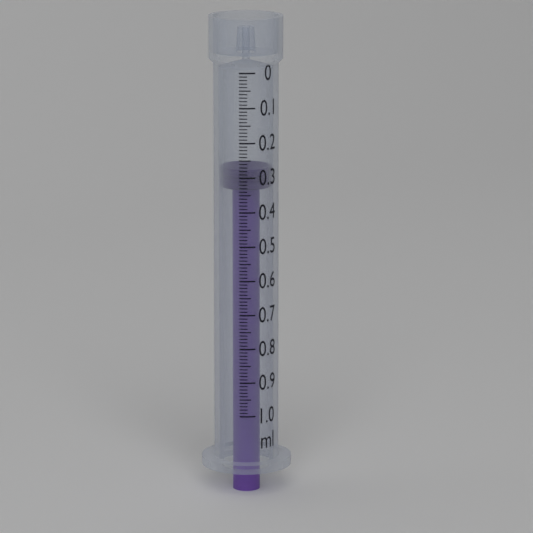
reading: 0.28 ml
